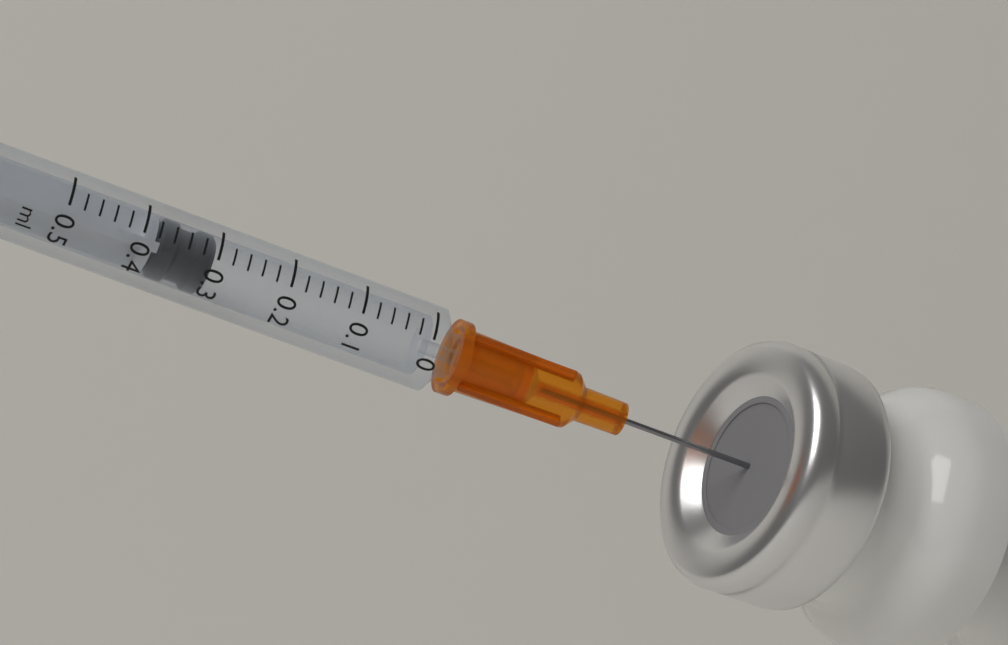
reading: 0.30 ml
